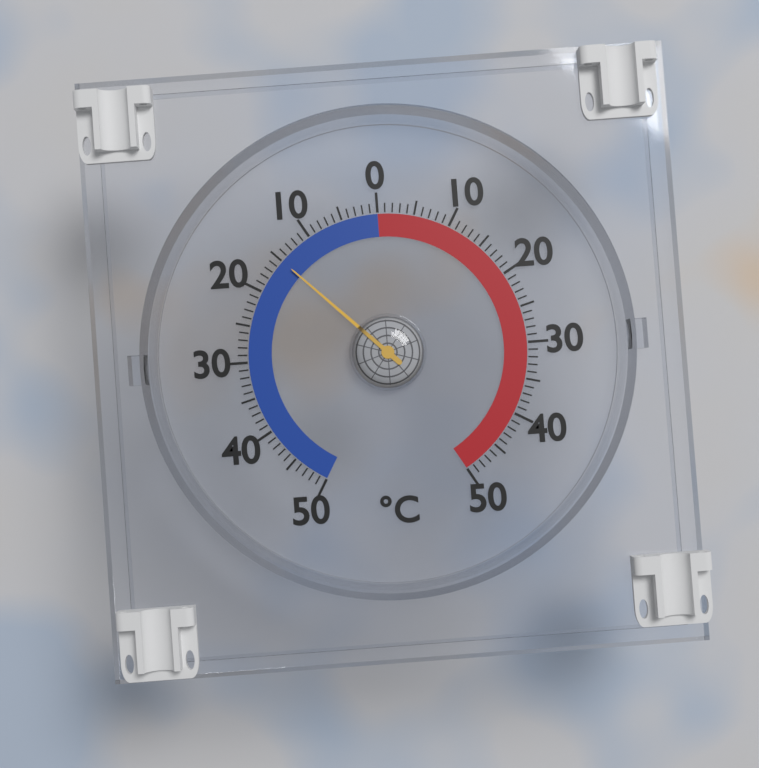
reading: -15 °C
